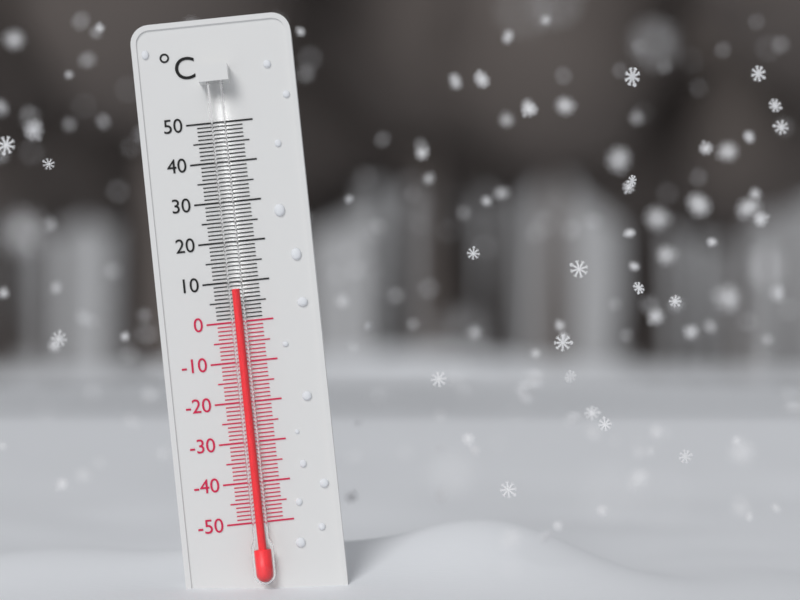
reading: 8 °C
